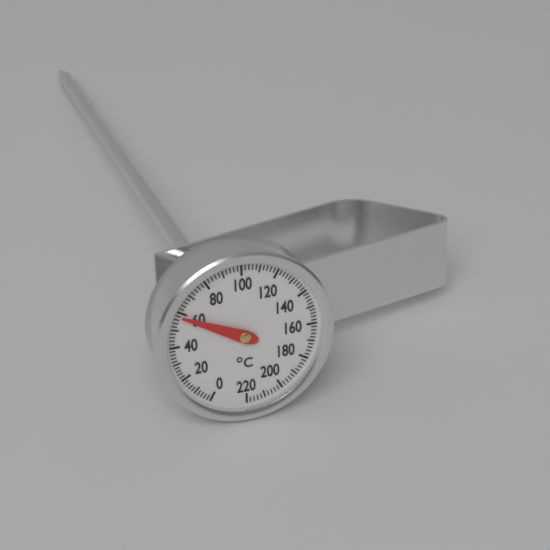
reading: 58 °C
